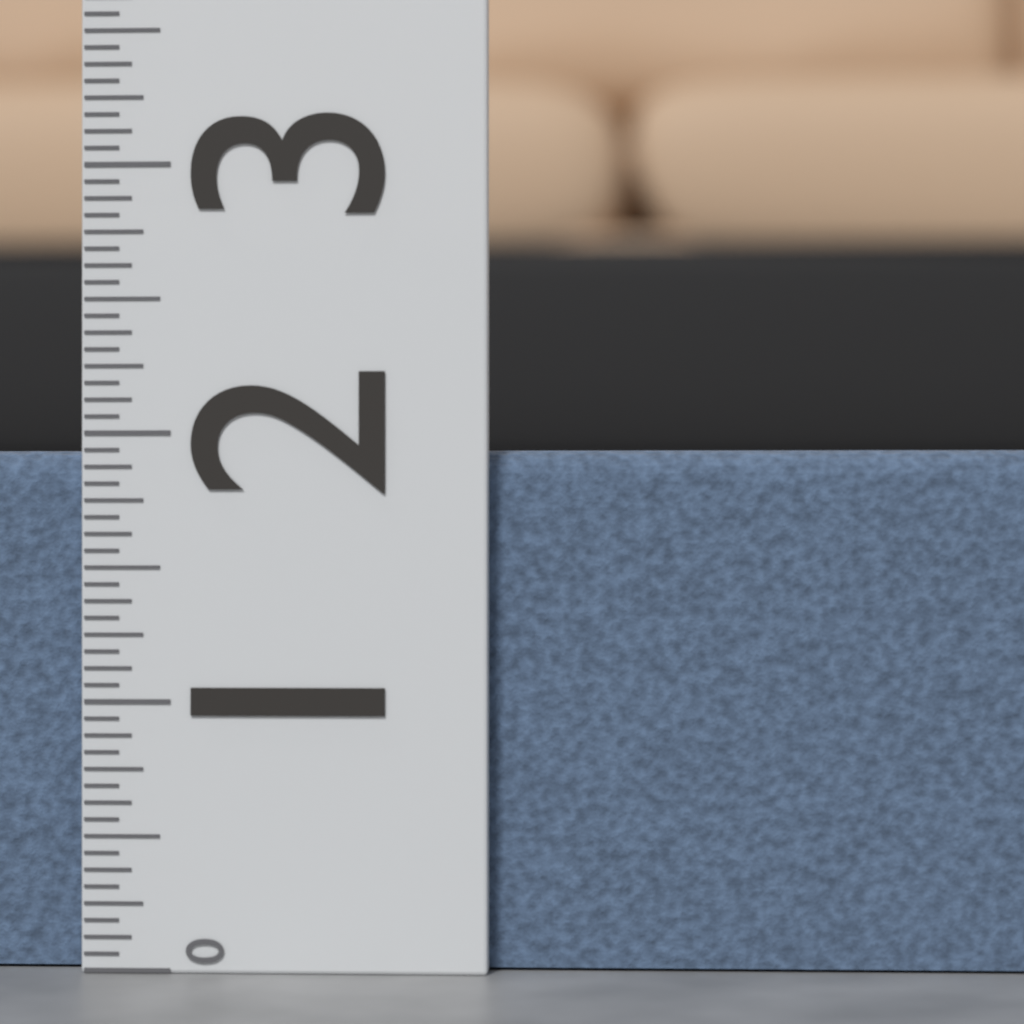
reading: 1.9375 (no unit)
